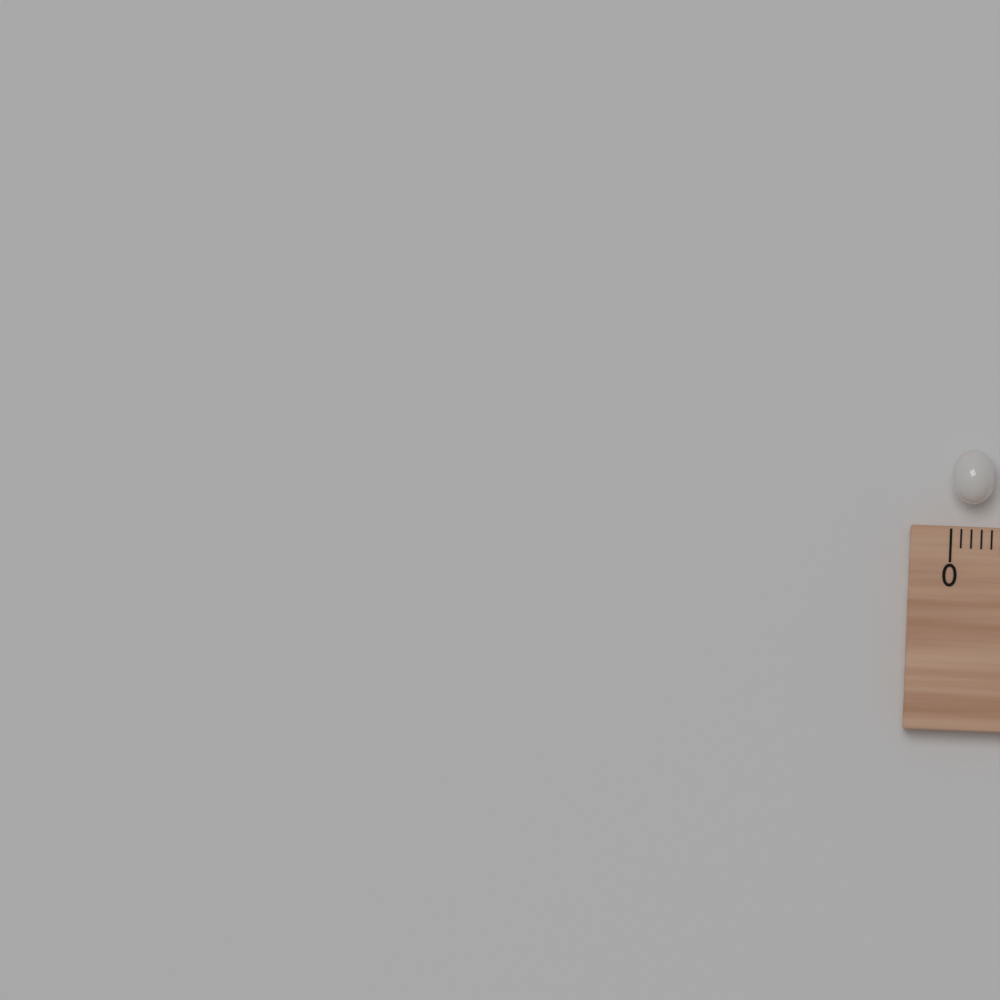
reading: 0.4 cm
